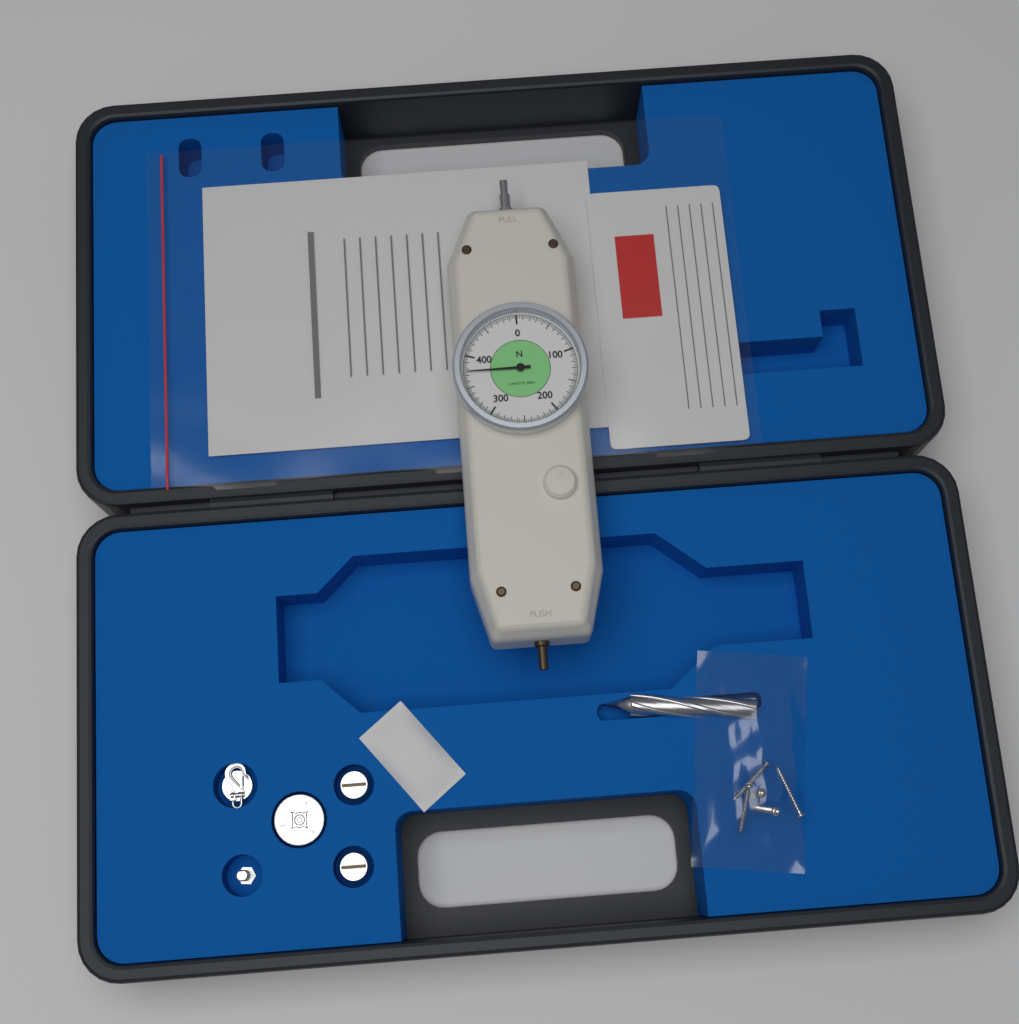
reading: 375.0 N
